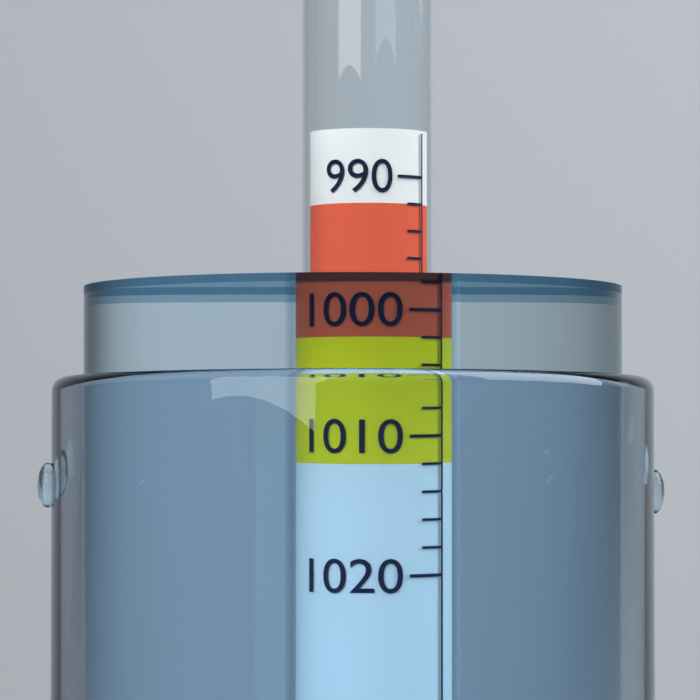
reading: 998 (no unit)
